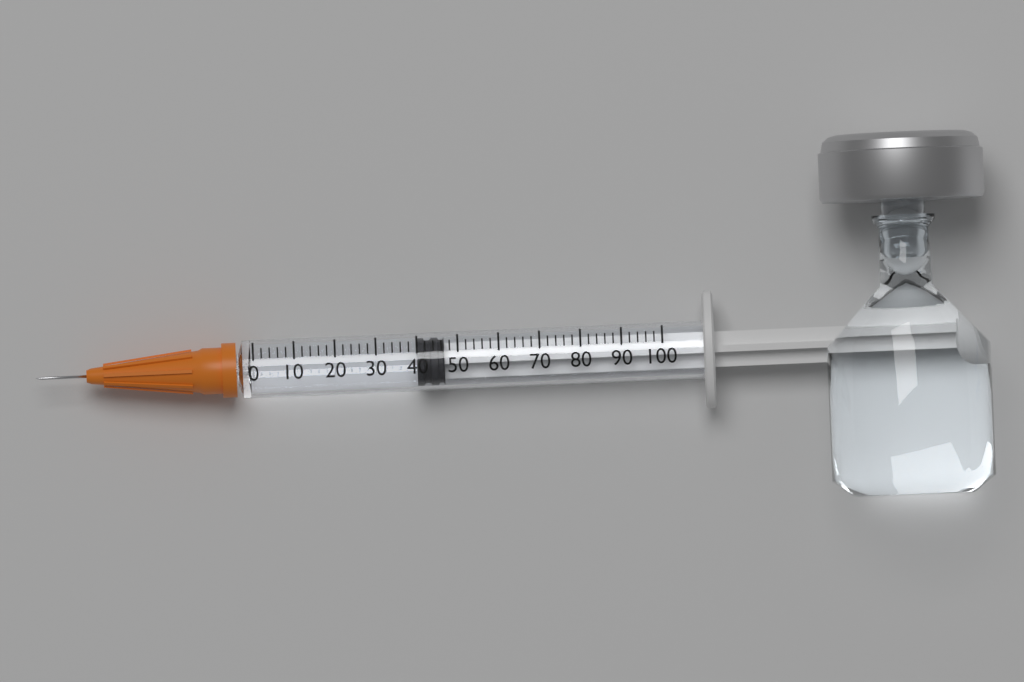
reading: 40 (no unit)
